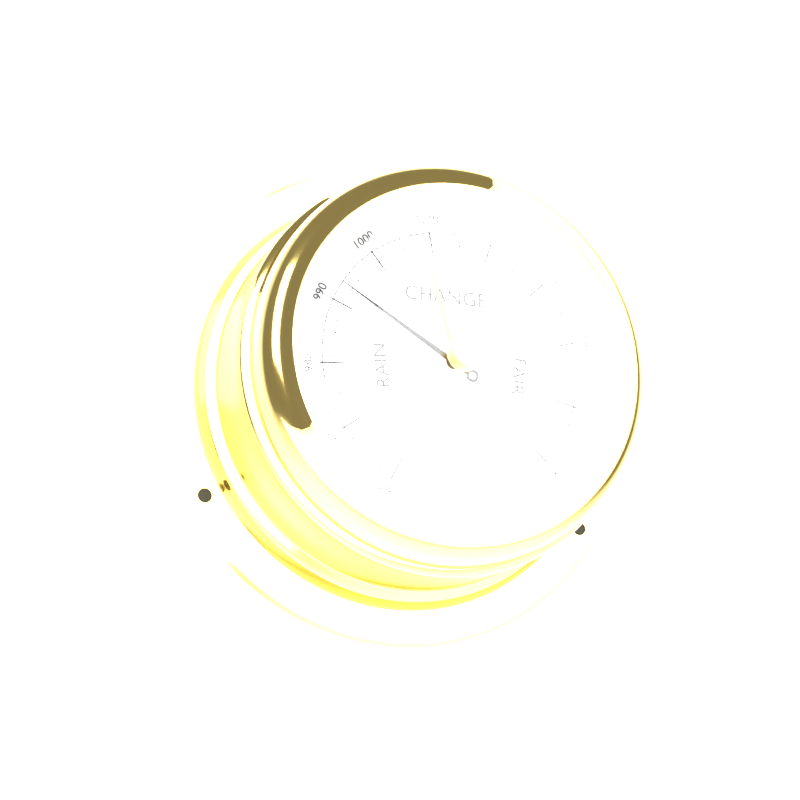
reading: 993 mbar
